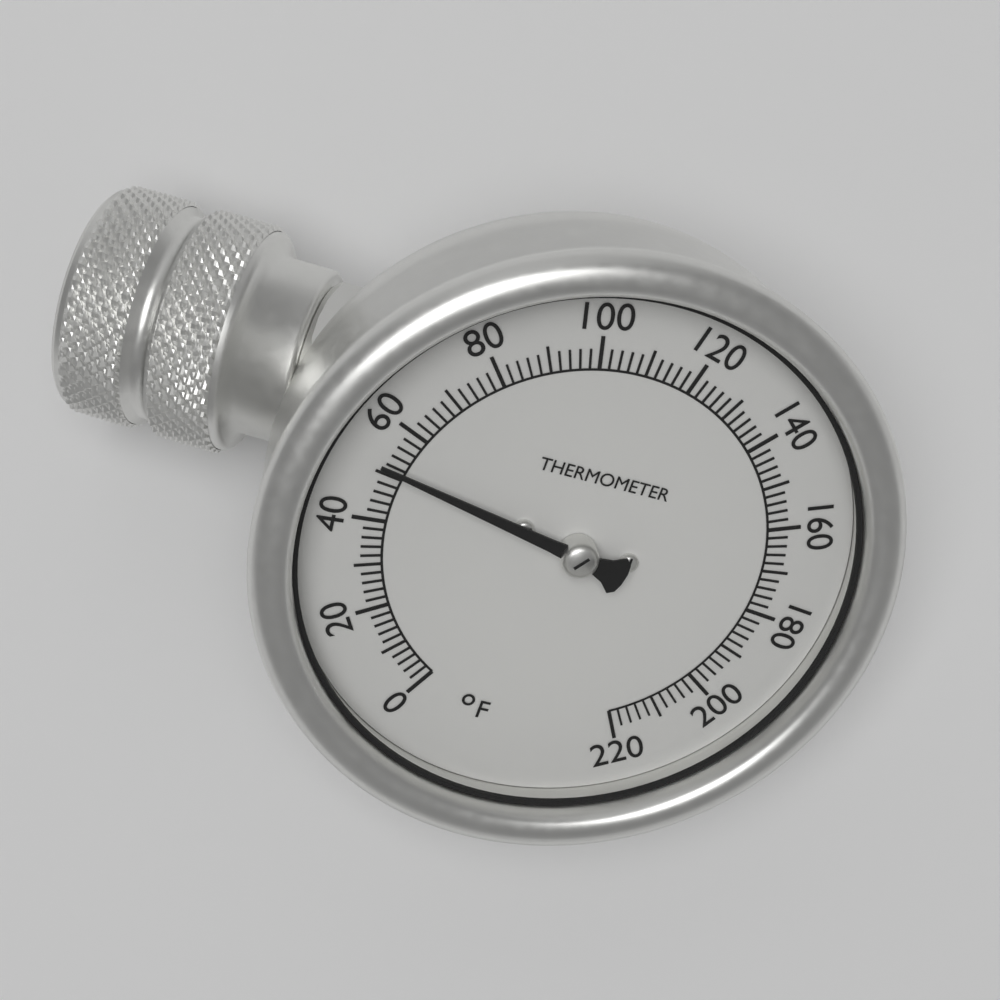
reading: 52 °F
